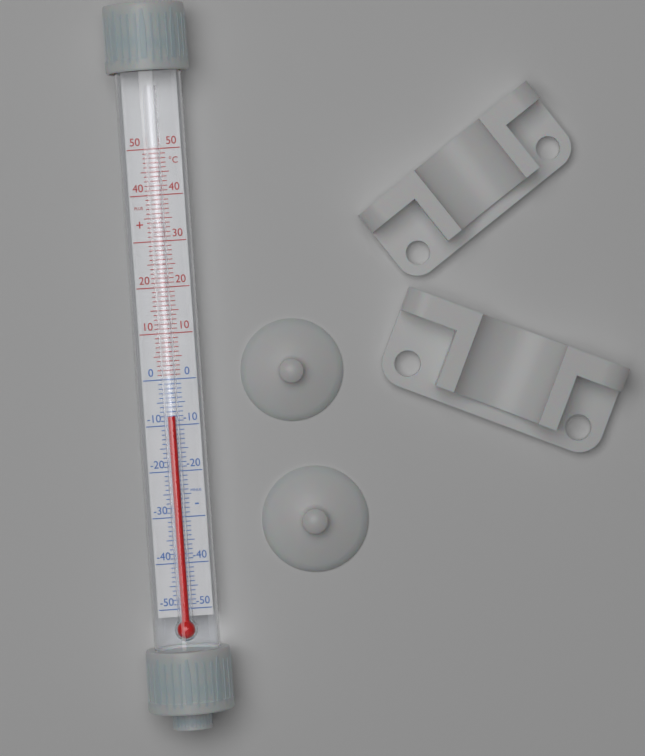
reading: -8 °C
